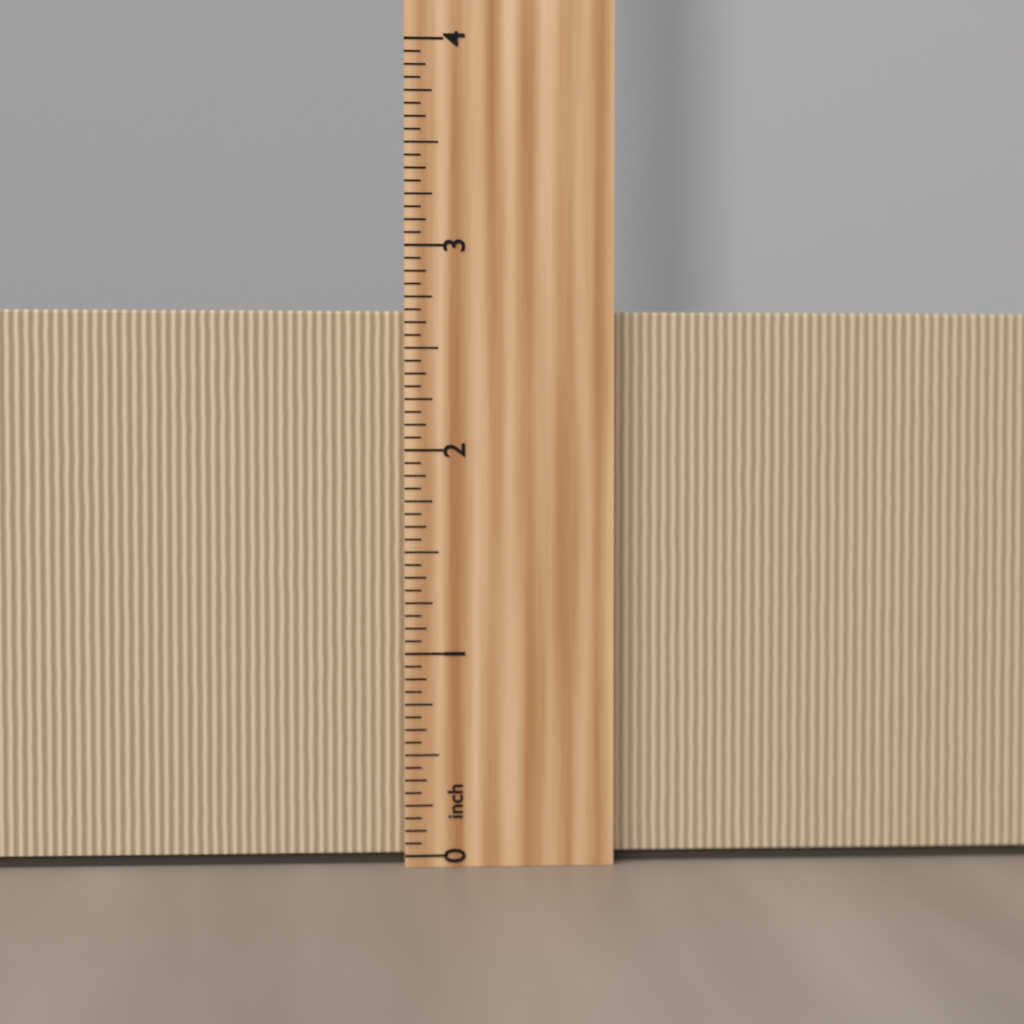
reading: 2.6875 inch
